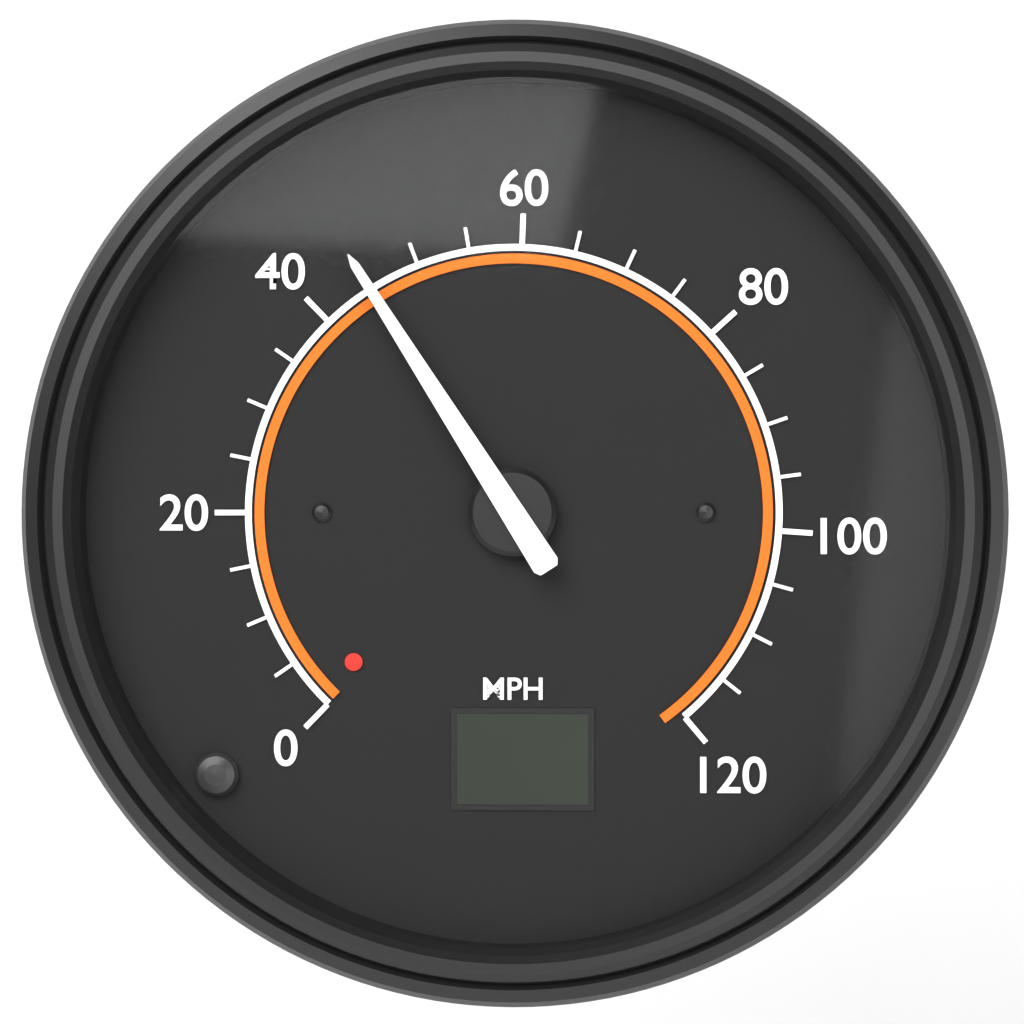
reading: 45 MPH
